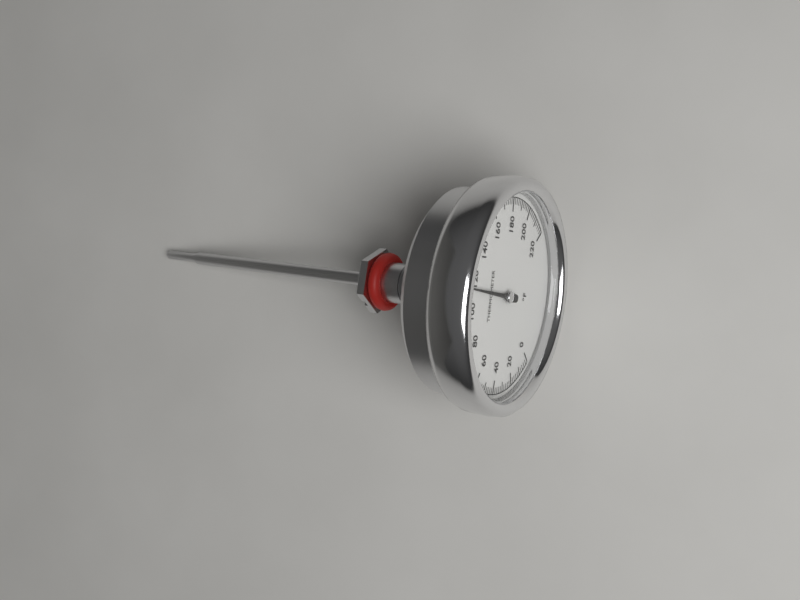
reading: 114 °F
